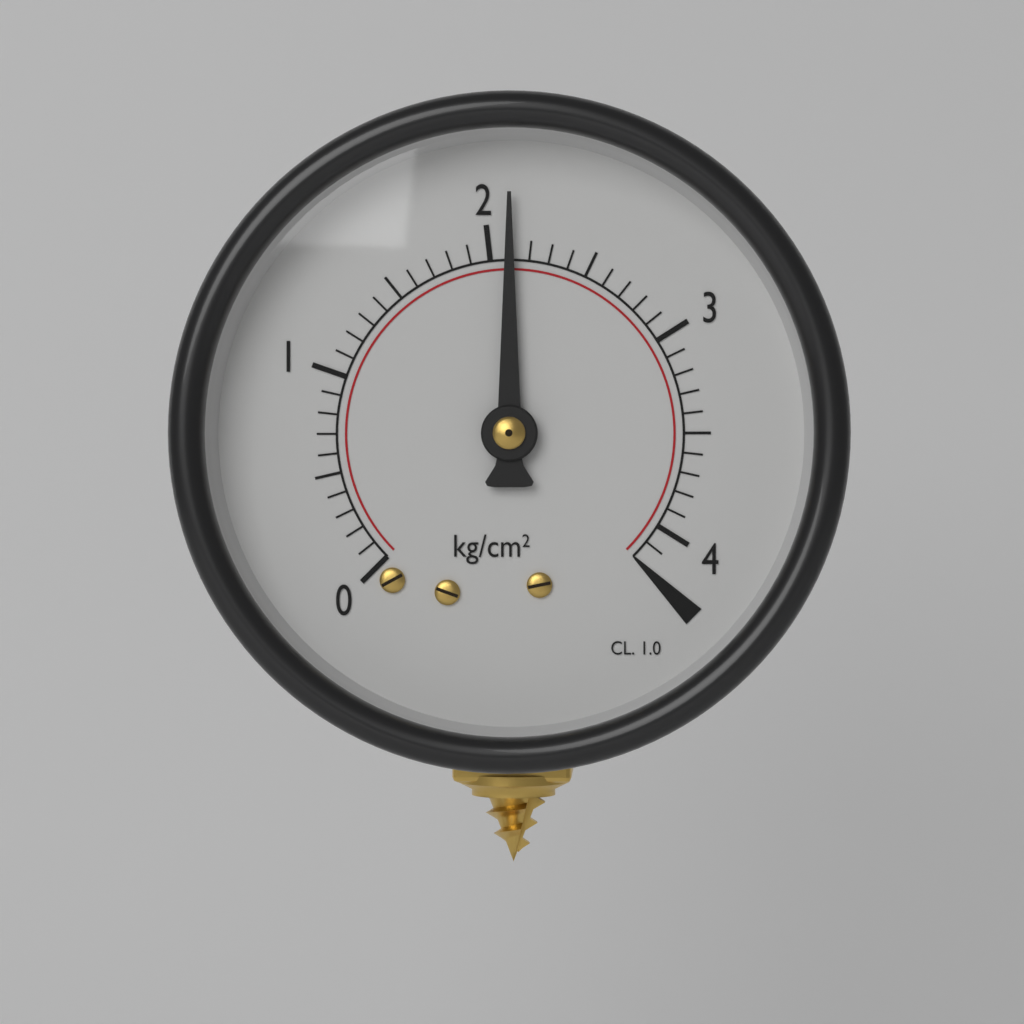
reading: 2.1 kg/cm²
